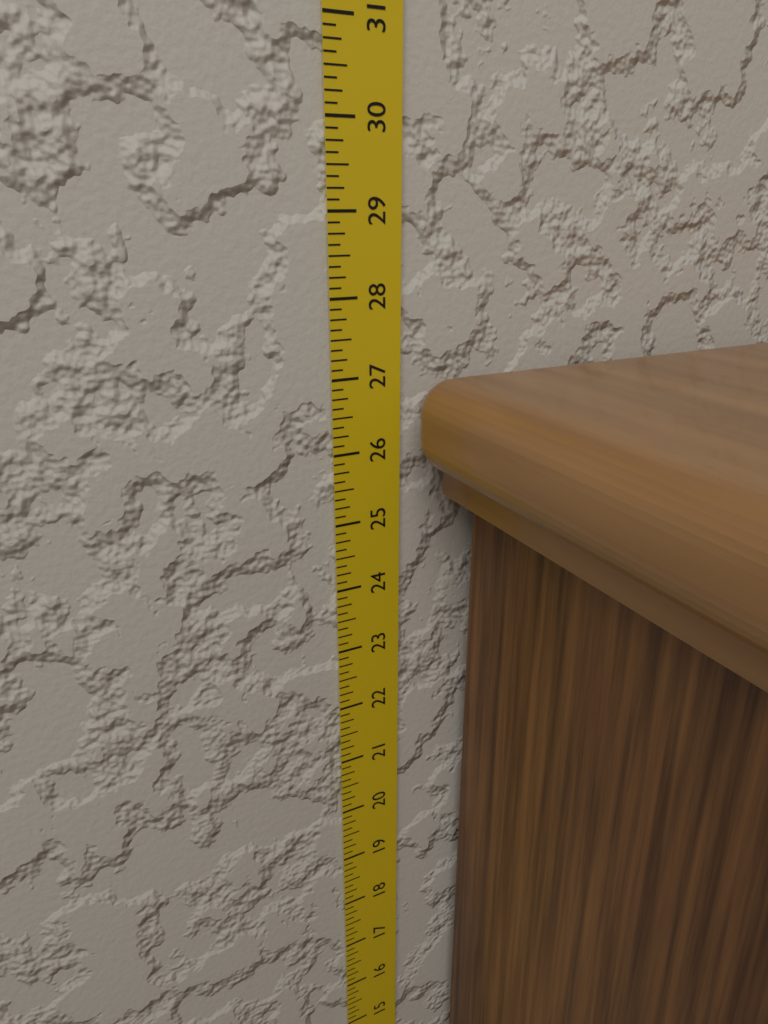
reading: 27.000 in
